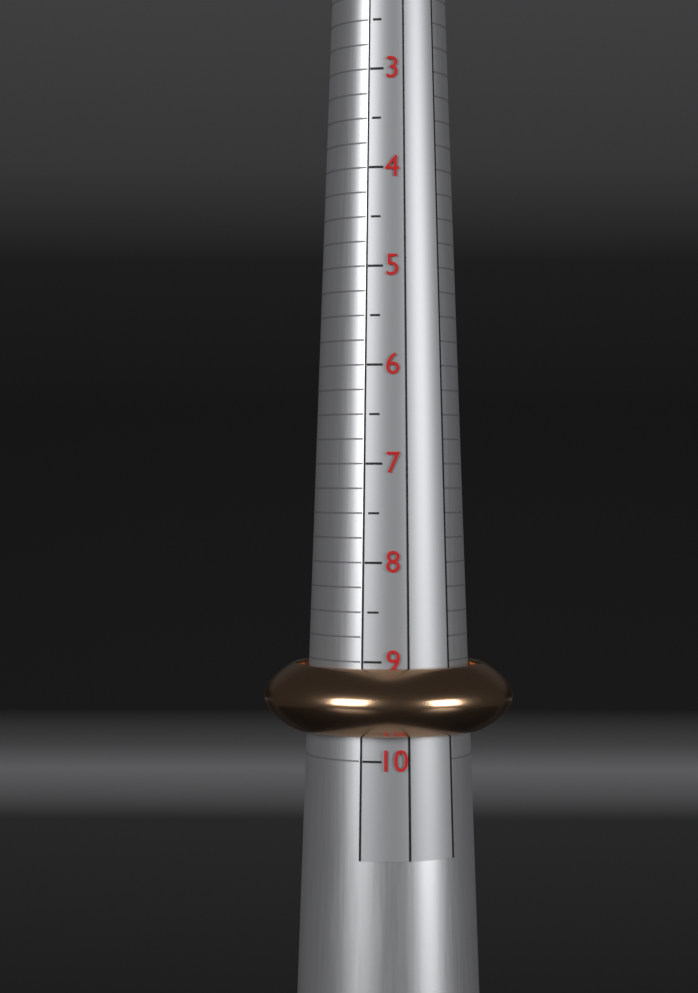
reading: 9.75 US
